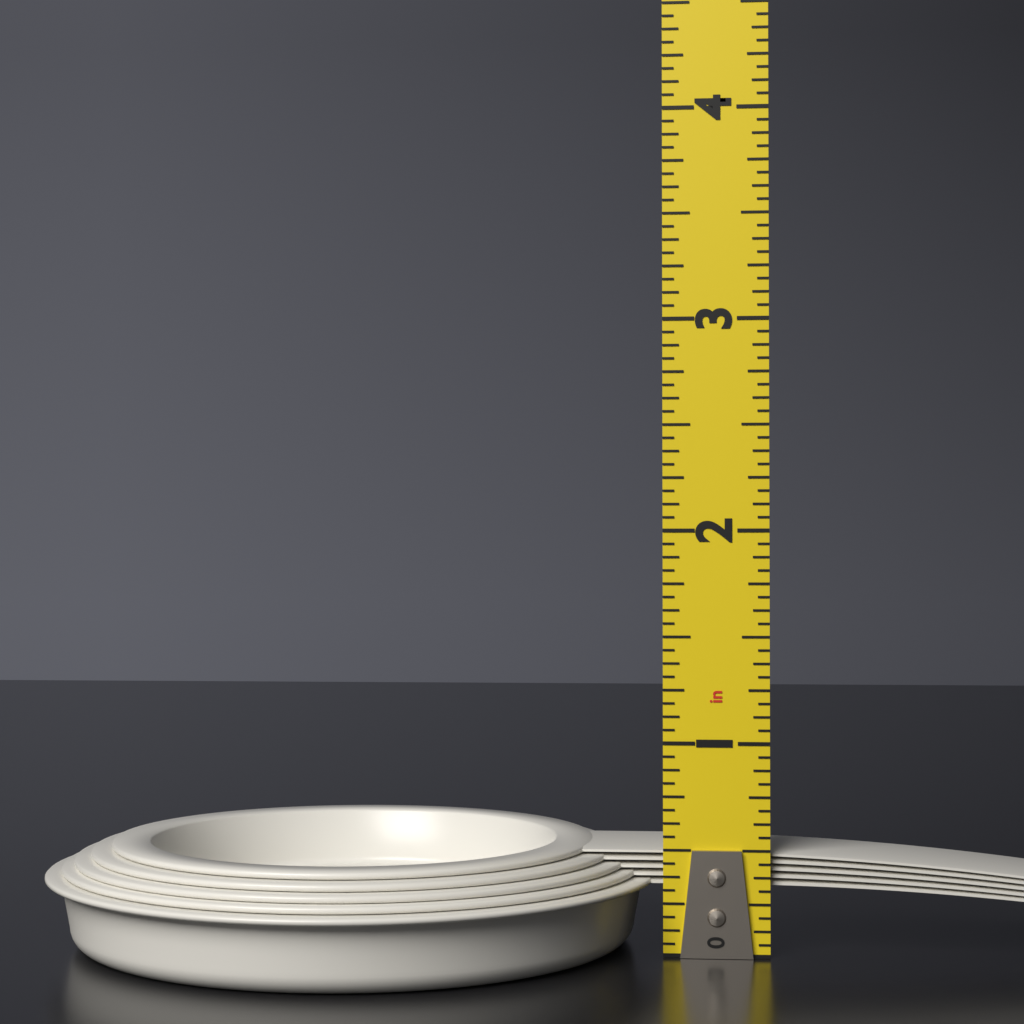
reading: 0.5000 in
